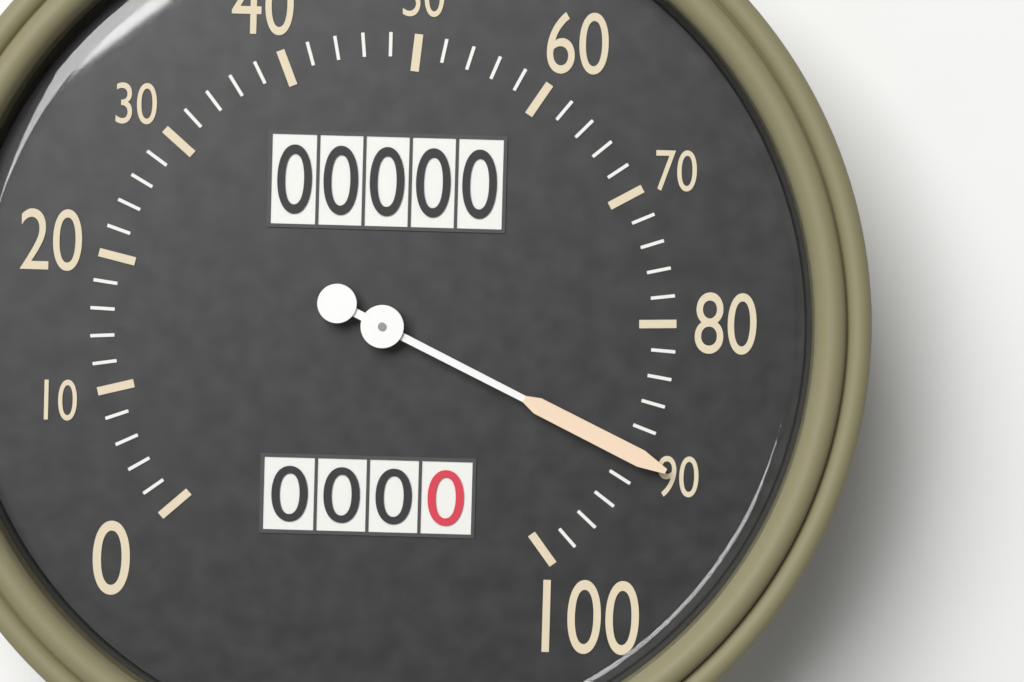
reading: 90 (no unit)
